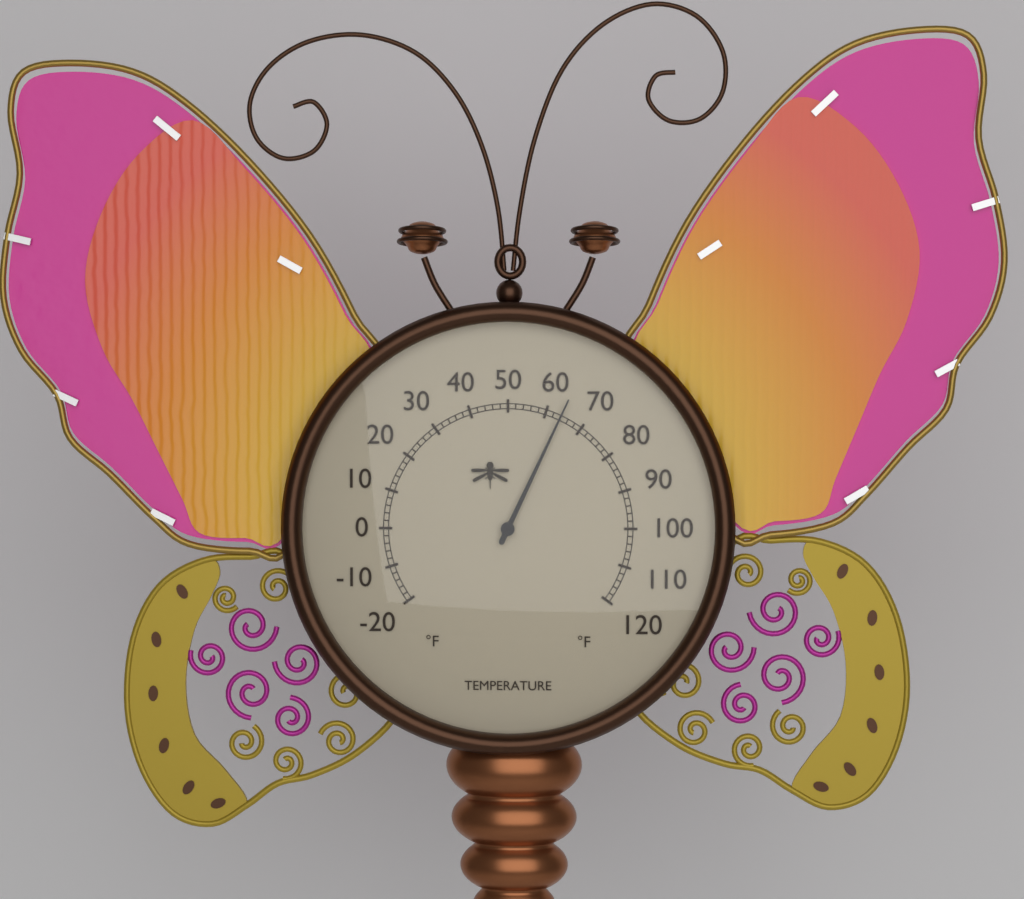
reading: 64 °F
